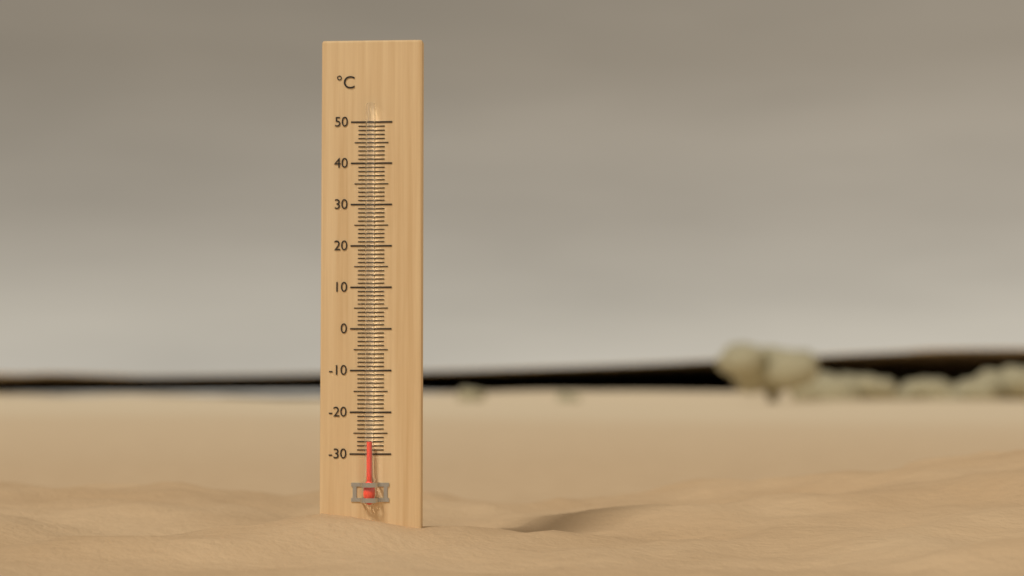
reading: -27 °C
